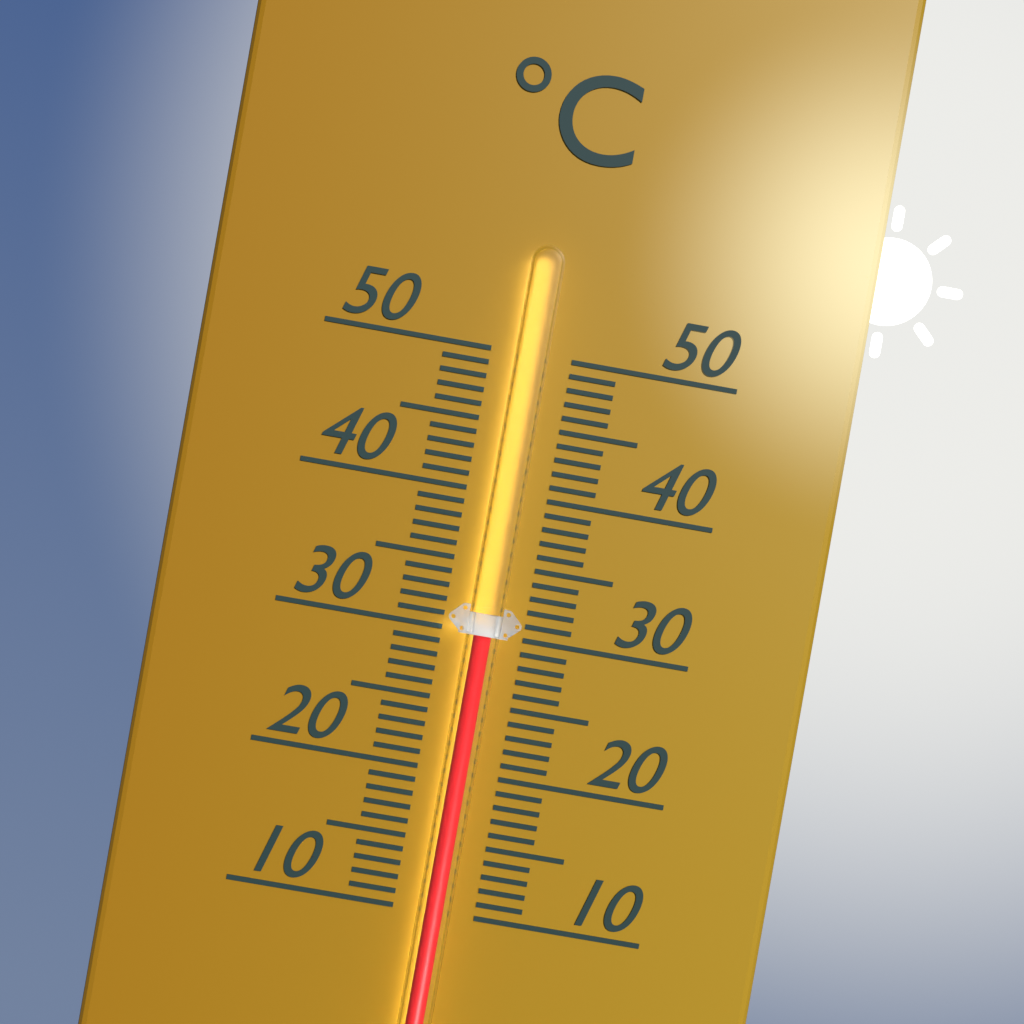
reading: 30 °C
